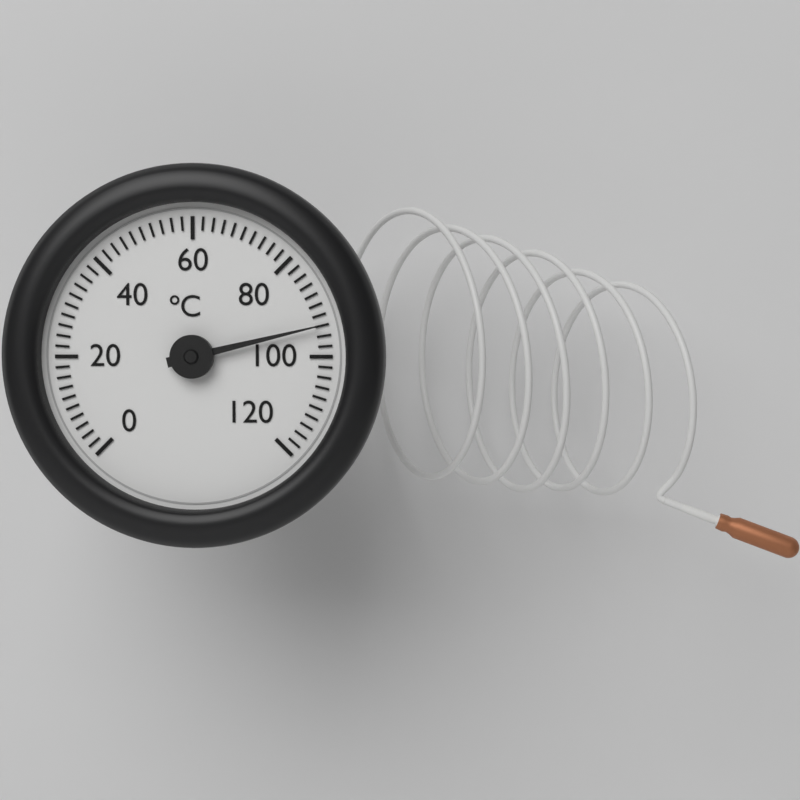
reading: 94 °C
